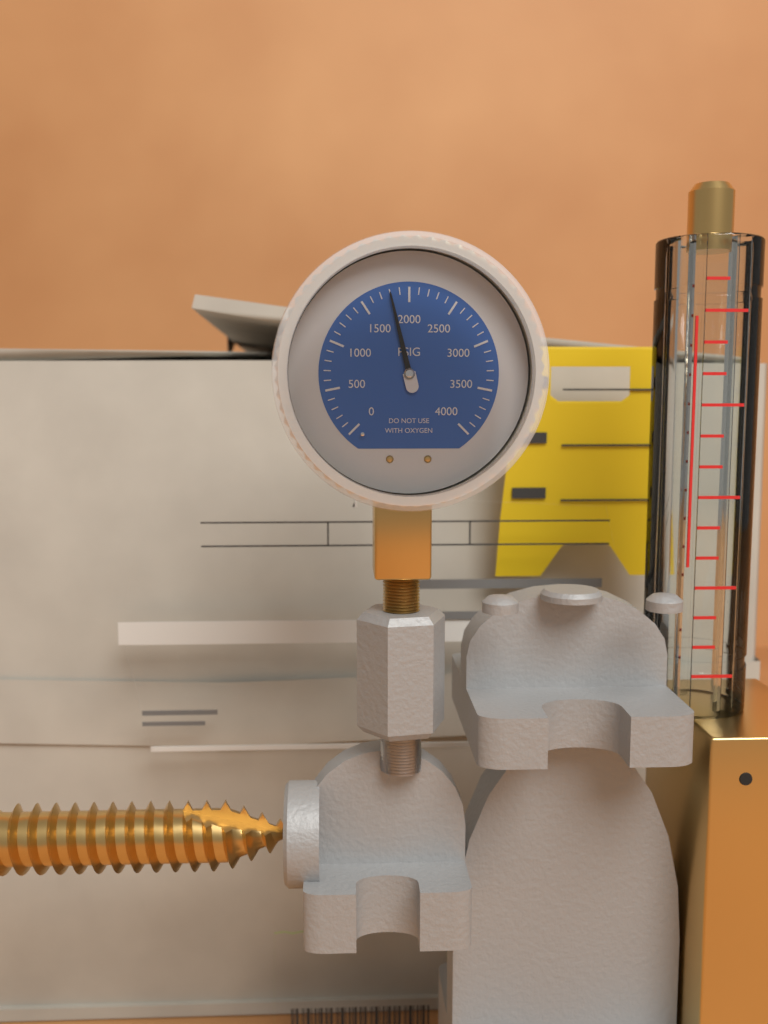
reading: 1800 psi
